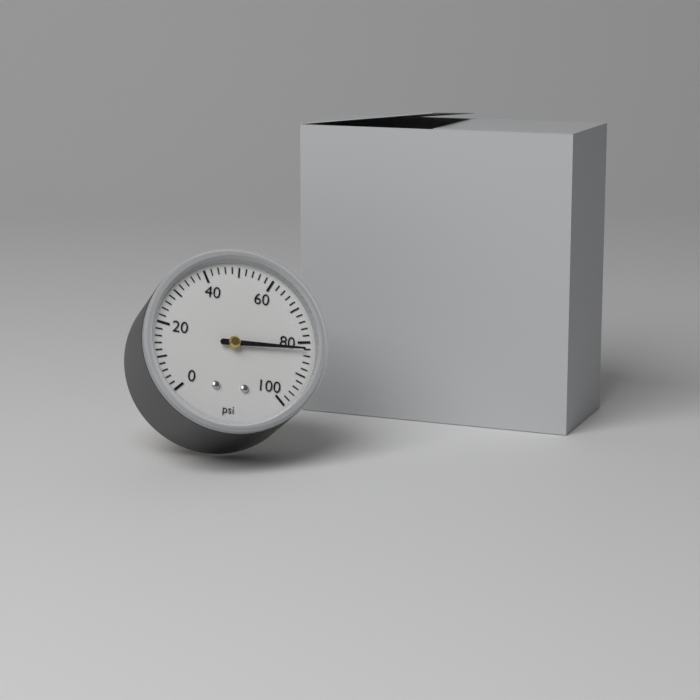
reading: 82 psi
